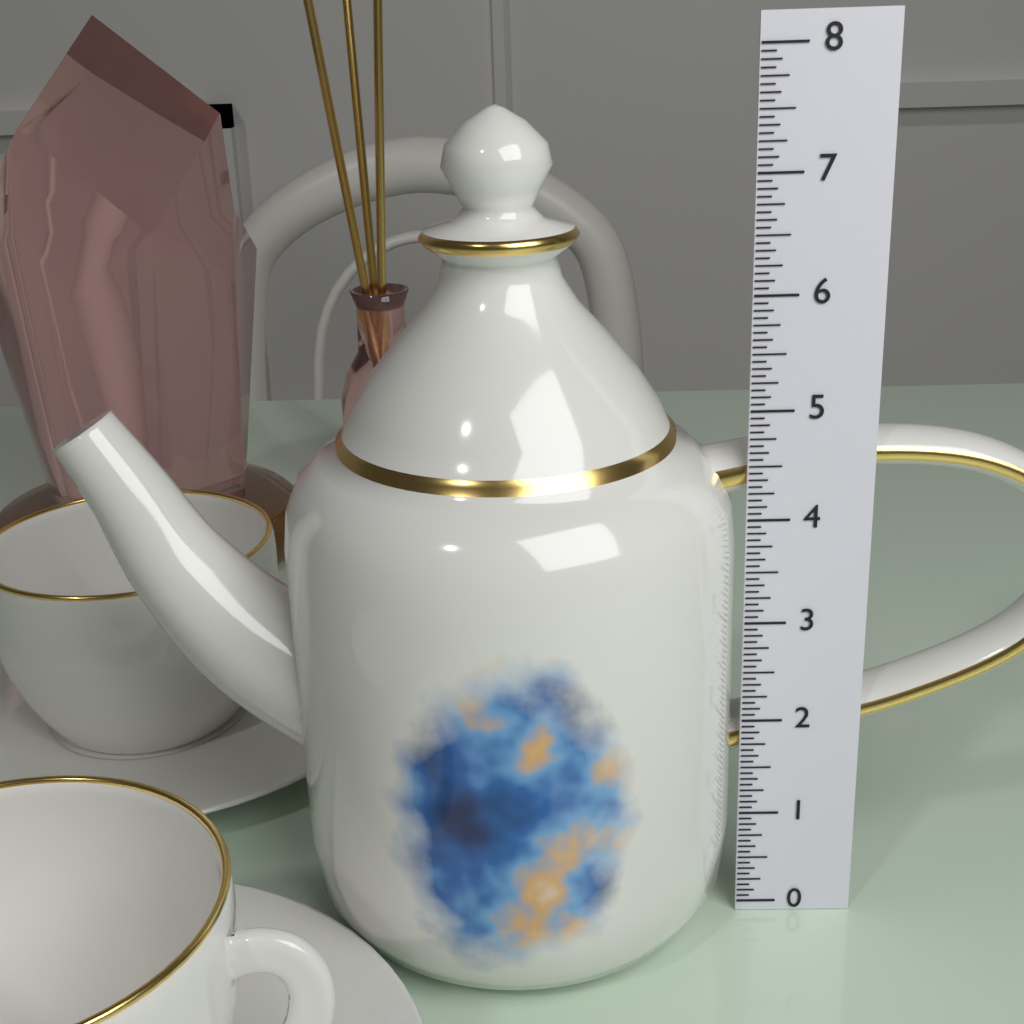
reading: 7.5625 (no unit)
